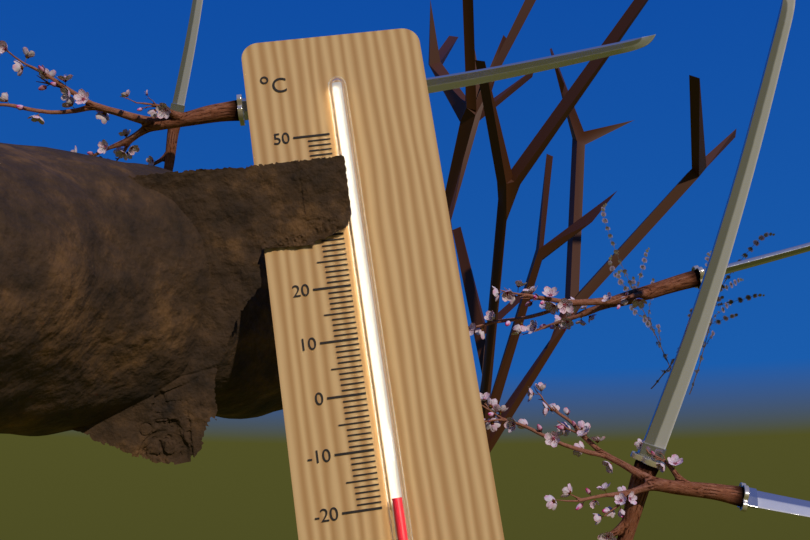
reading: -19 °C
